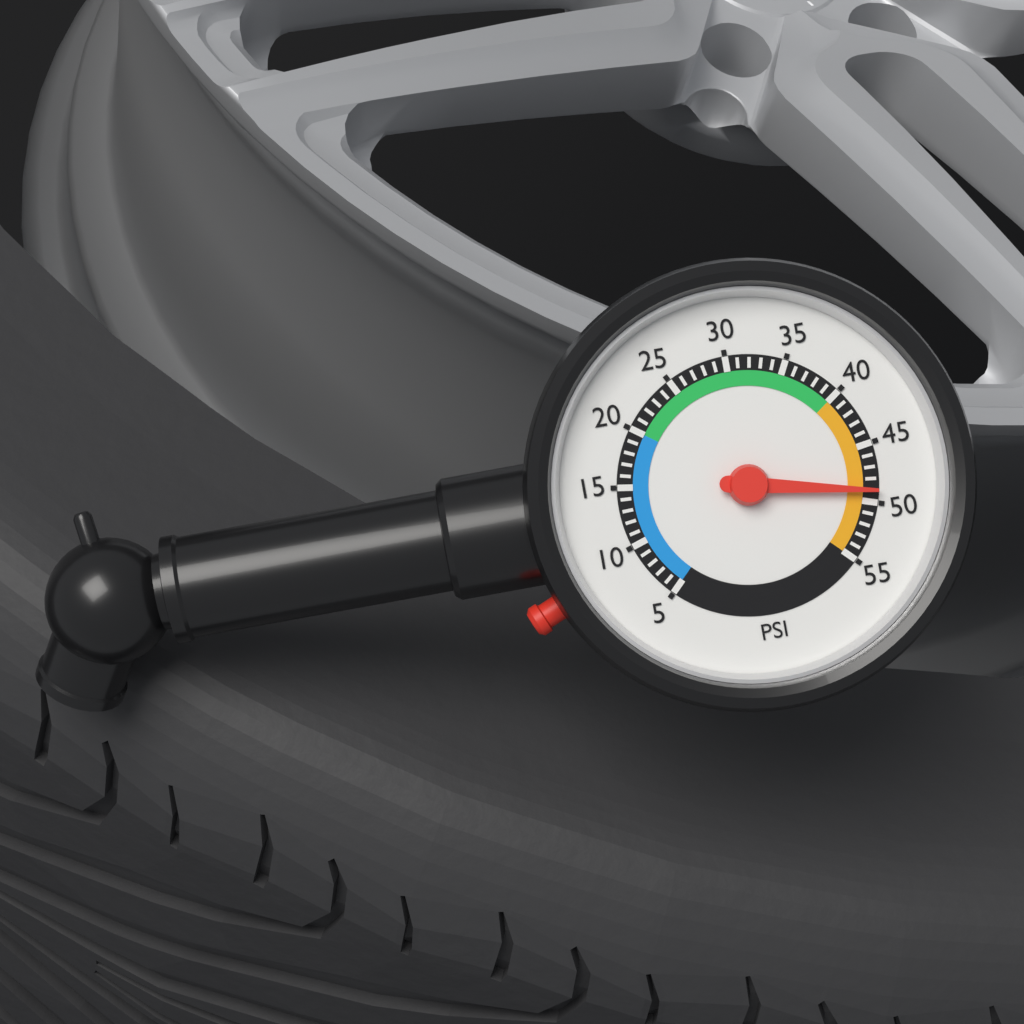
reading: 49 psi
